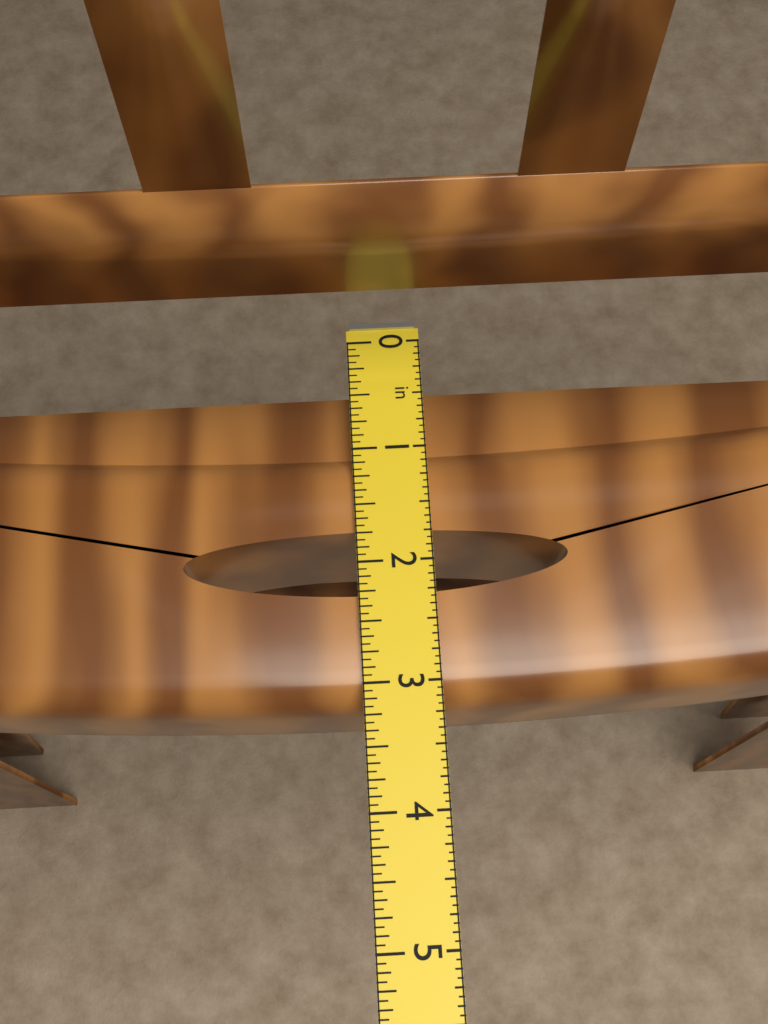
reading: 3.1875 in
